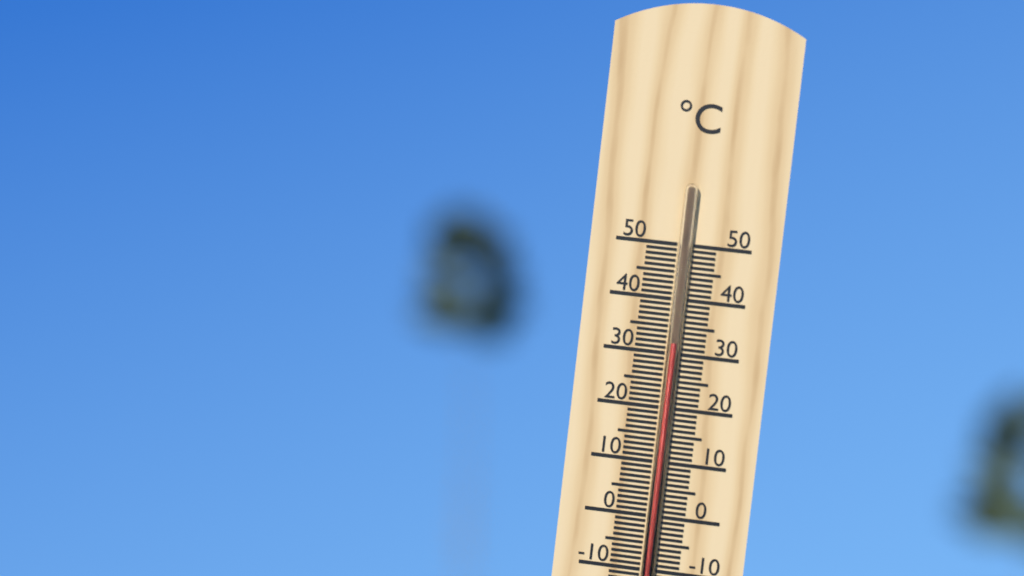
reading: 32 °C
